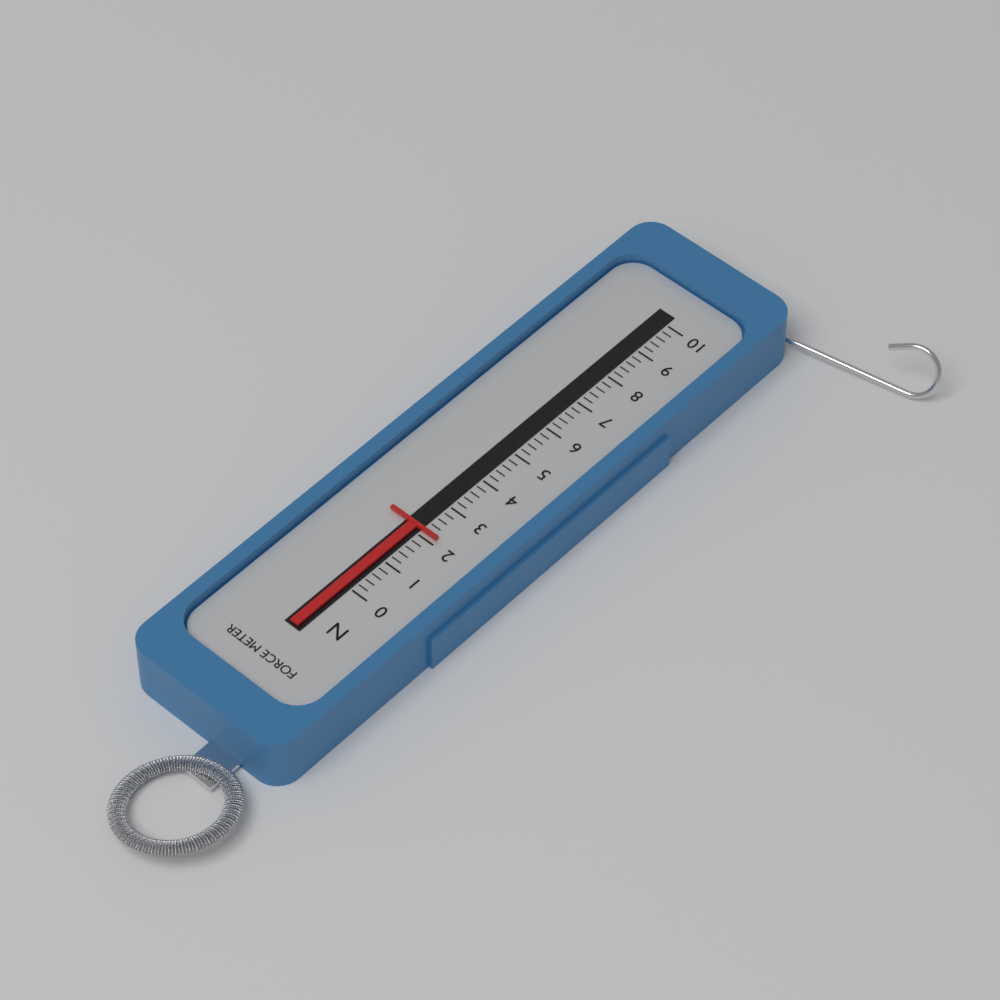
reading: 2.2 N
